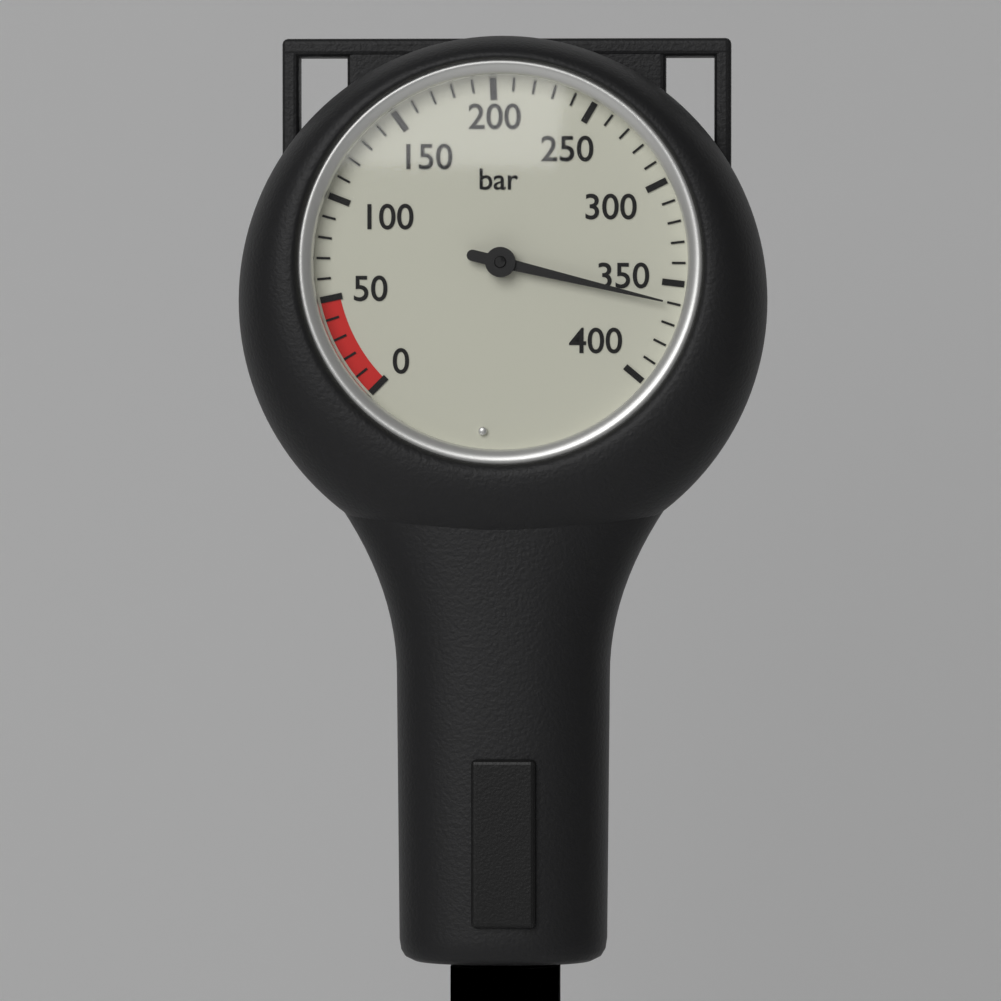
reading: 360 bar
